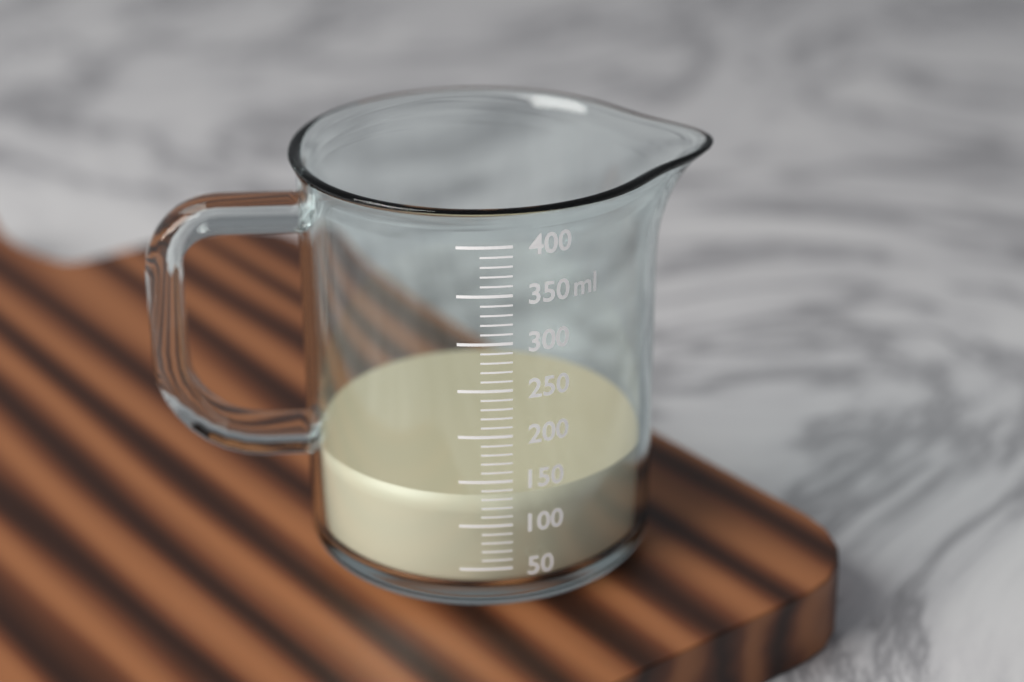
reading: 130 ml
